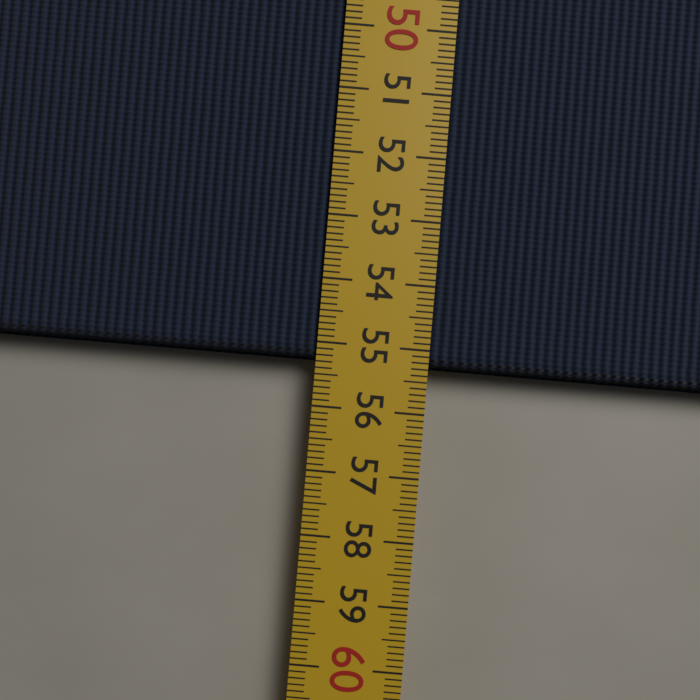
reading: 55.3 cm
